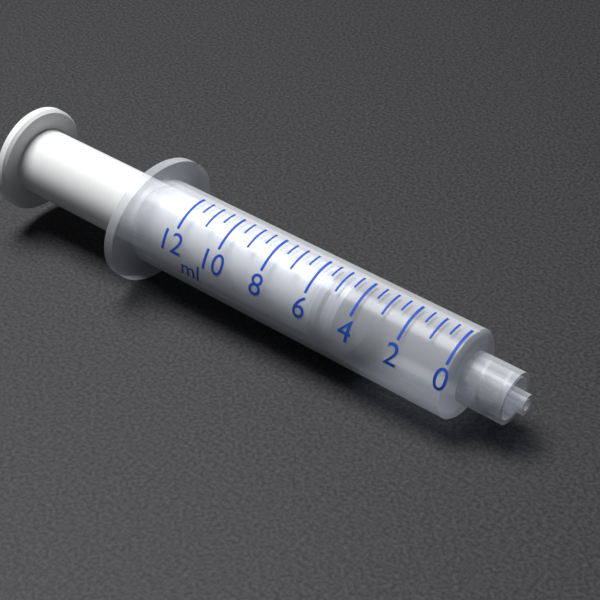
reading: 4.5 ml
